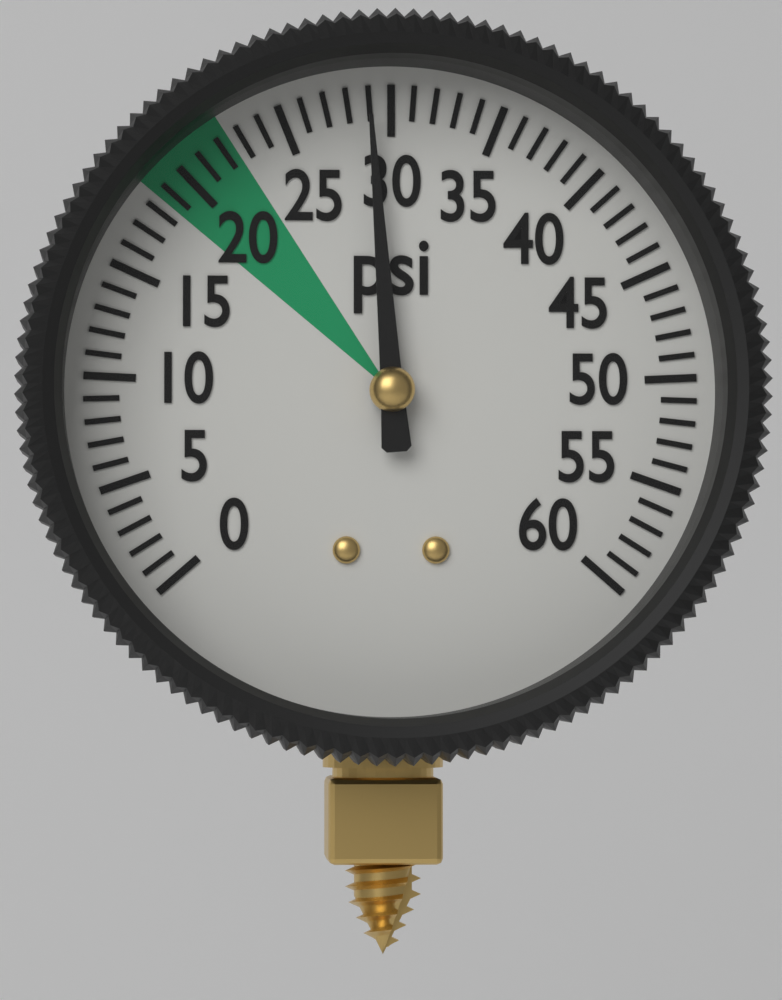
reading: 29 psi
